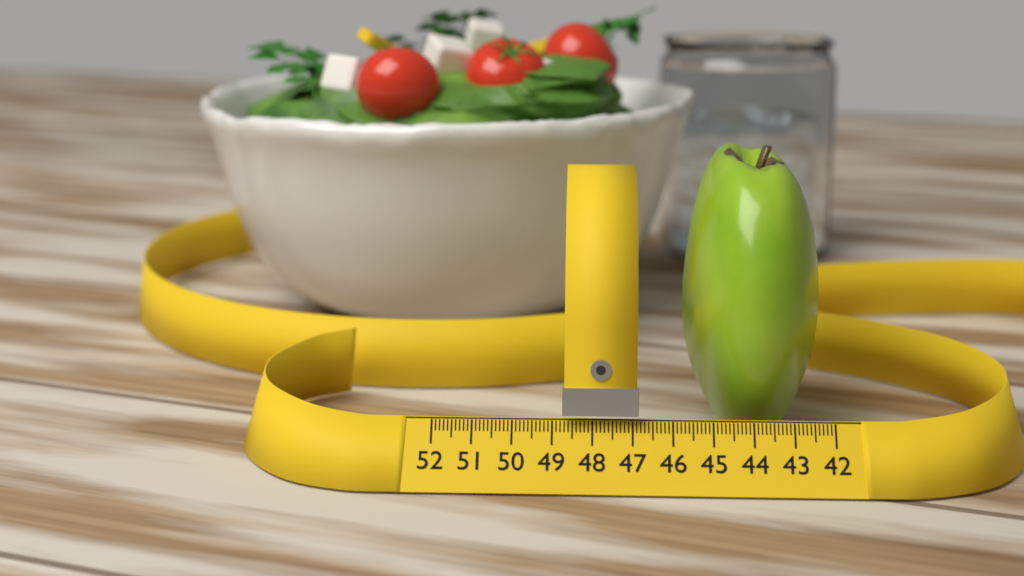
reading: 45.6 (no unit)
